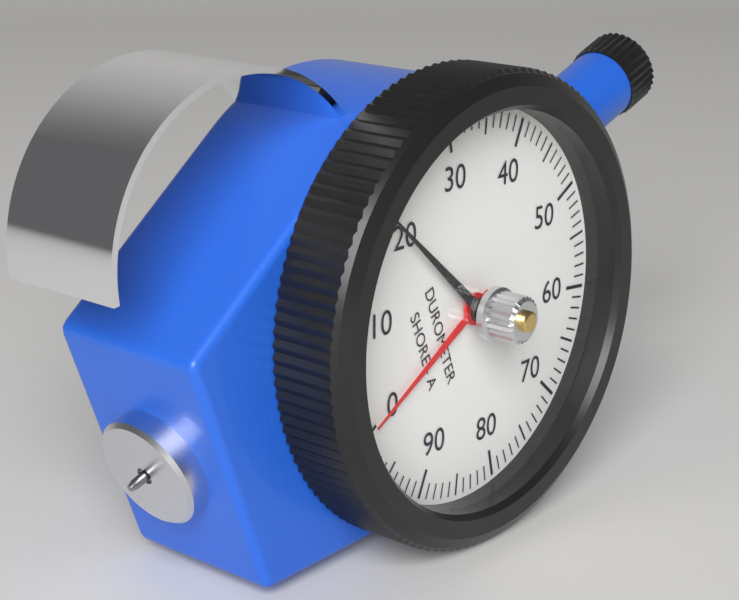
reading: 20 Shore A
